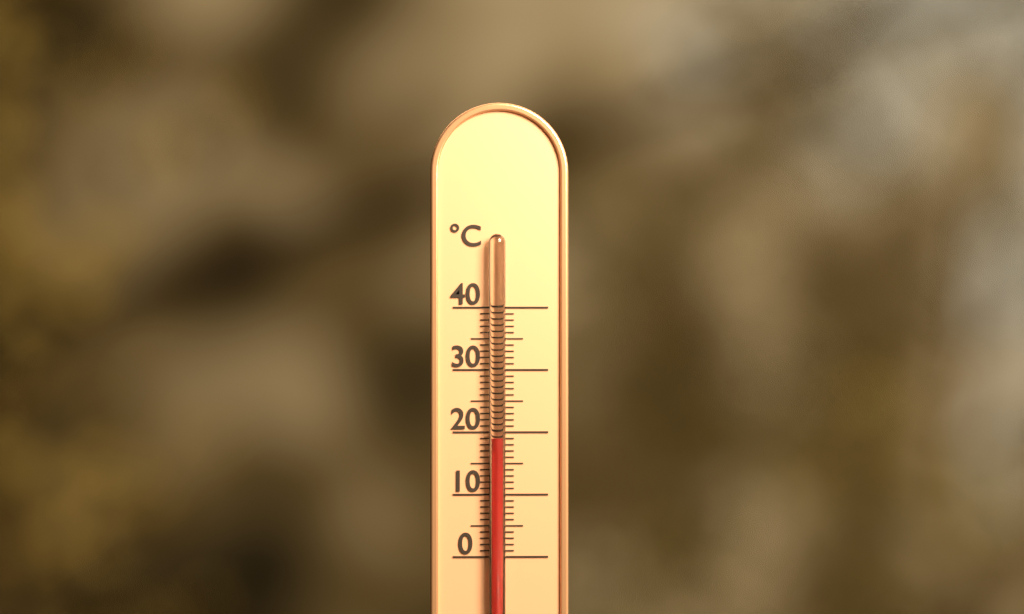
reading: 19 °C
